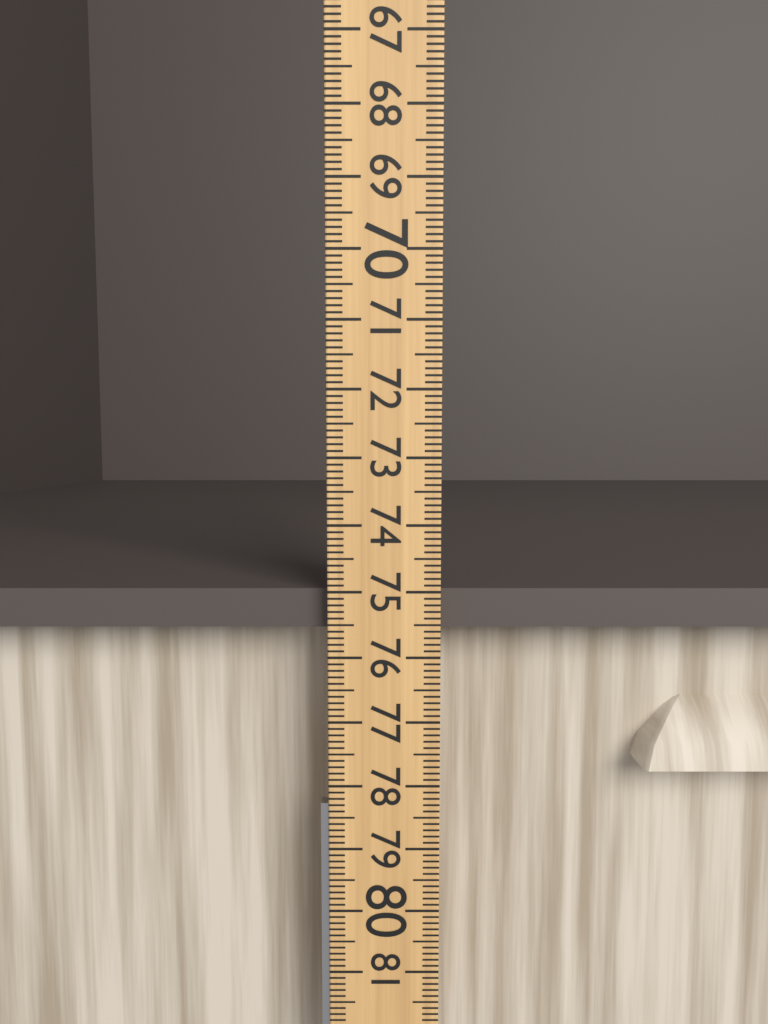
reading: 75.6 (no unit)
